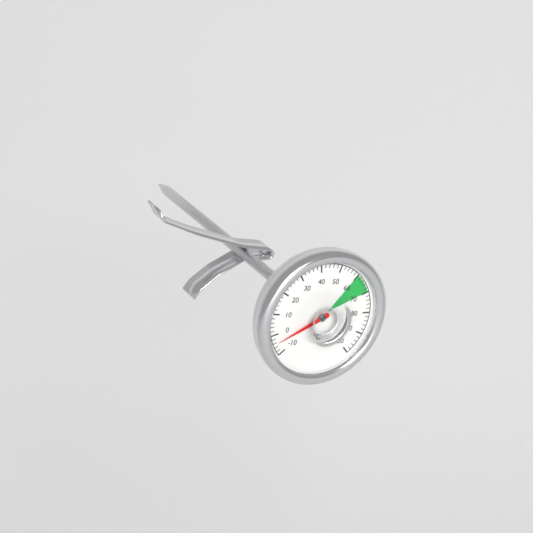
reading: -4 °C
